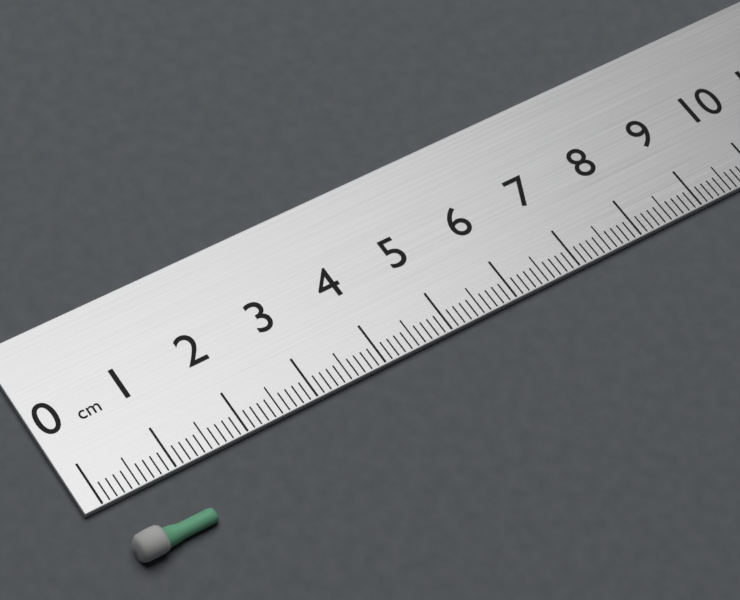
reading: 1.1 cm
